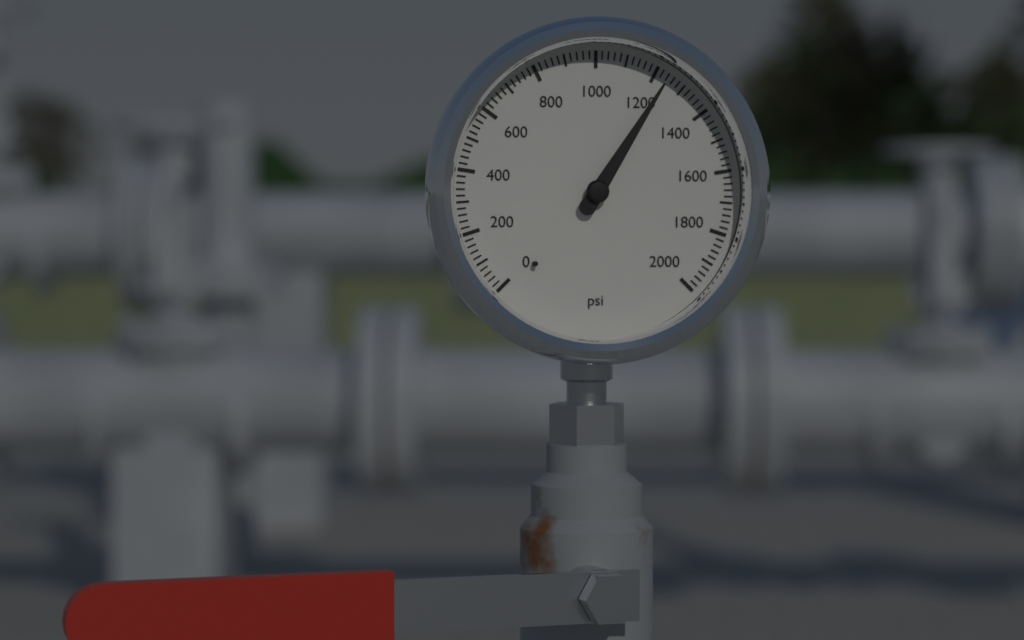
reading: 1240 psi
